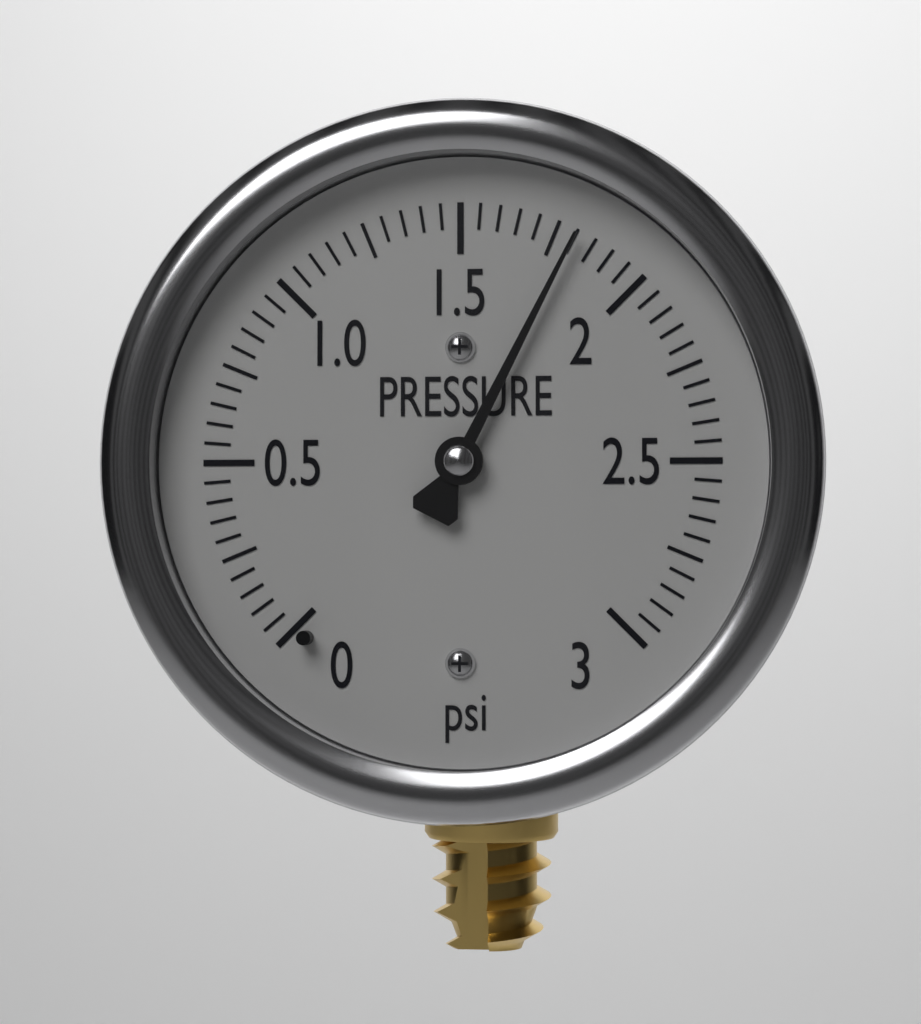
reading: 1.80 psi
